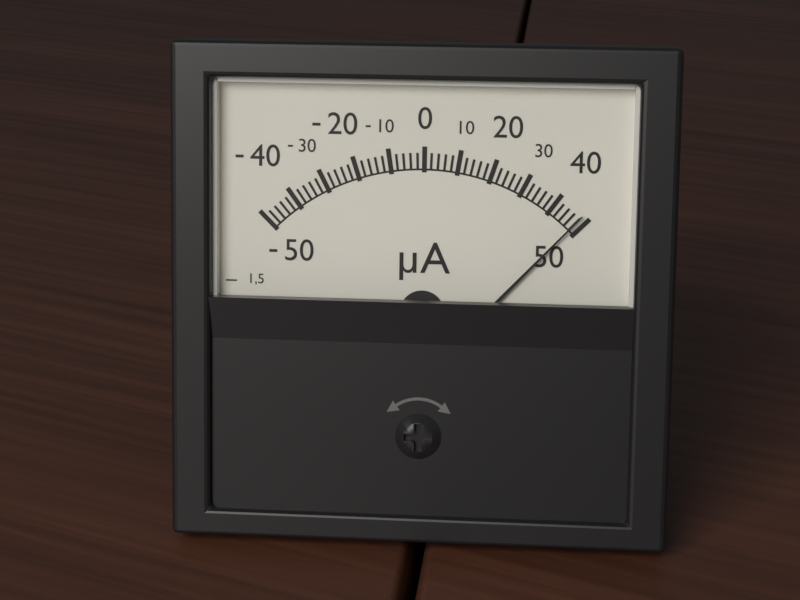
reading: 48 µA
